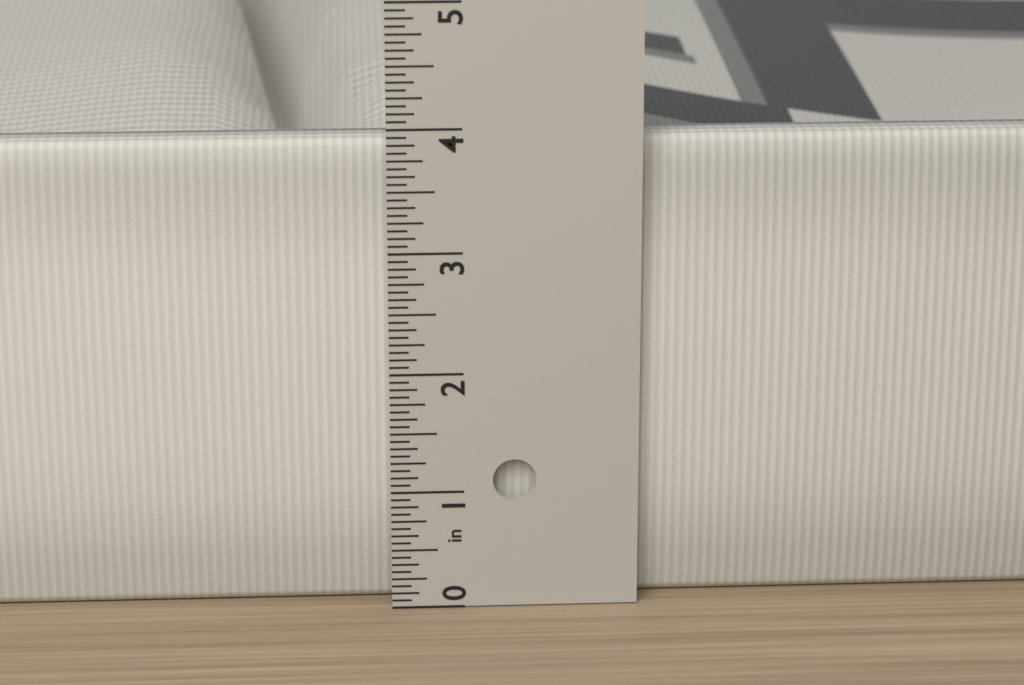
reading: 3.8750 in
